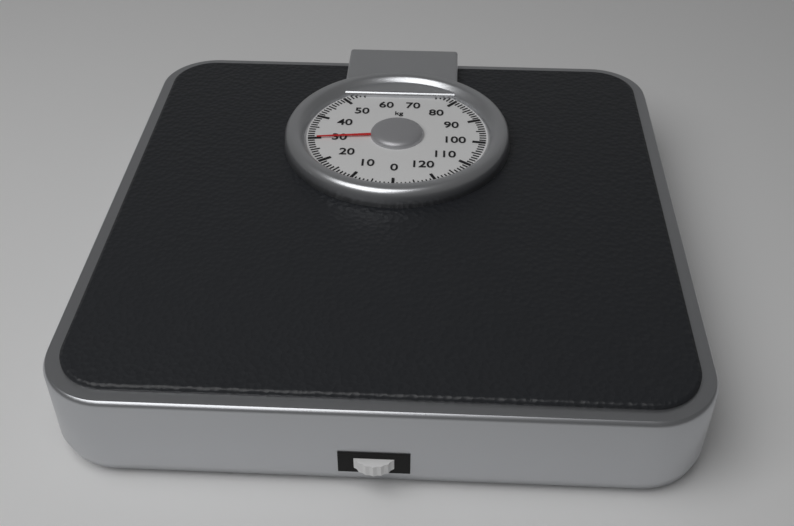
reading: 30 kg
